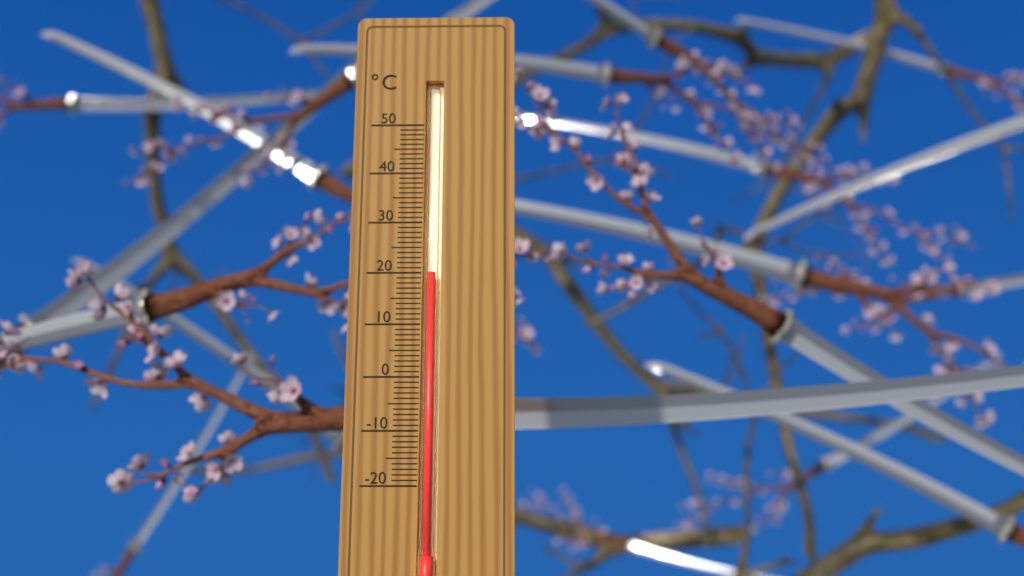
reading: 20 °C
